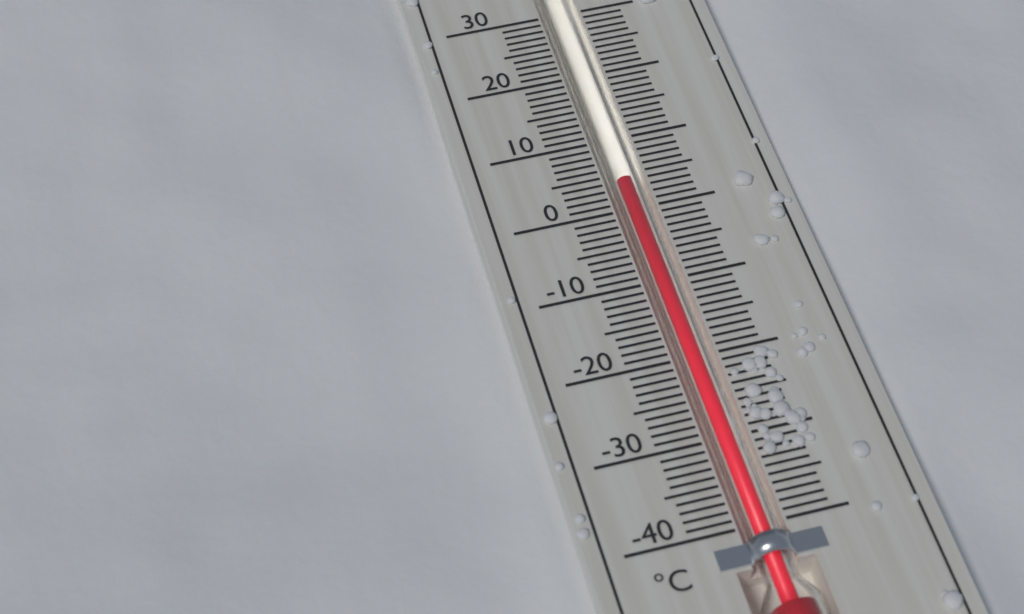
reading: 4 °C
